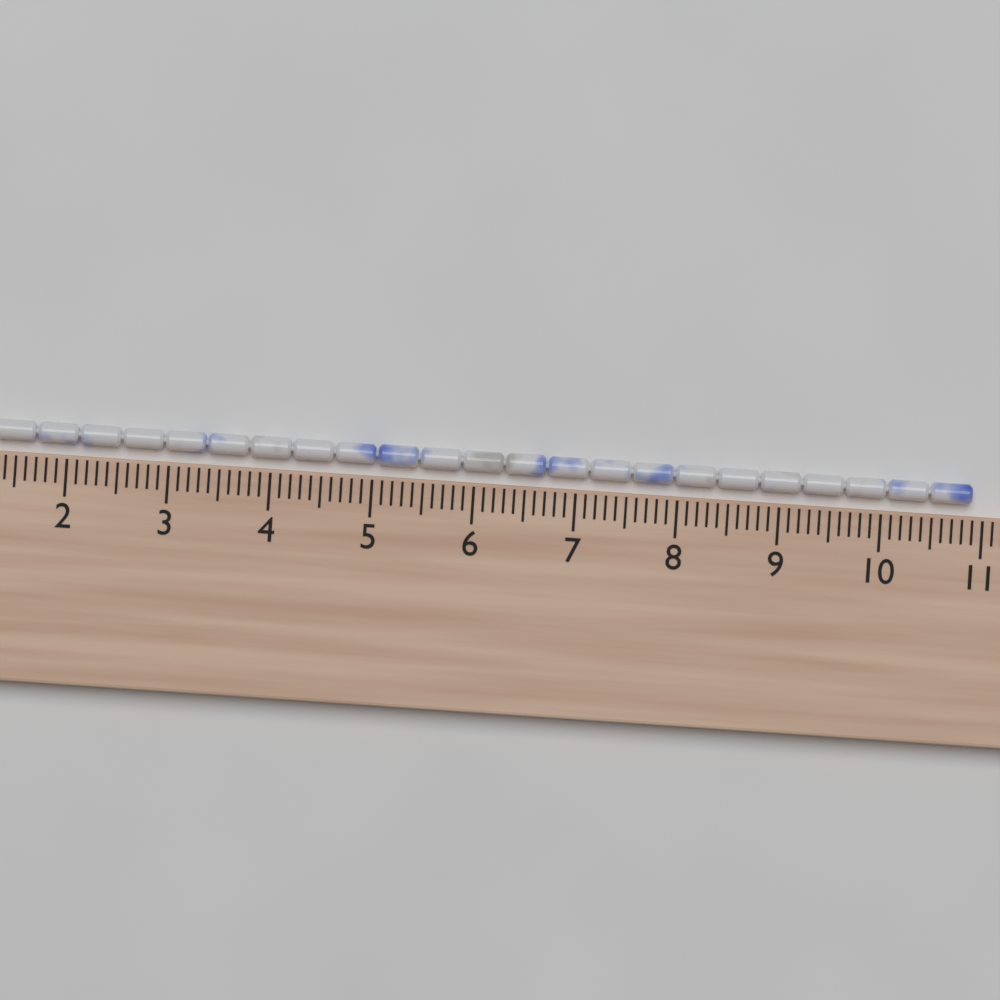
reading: 10.9 cm
